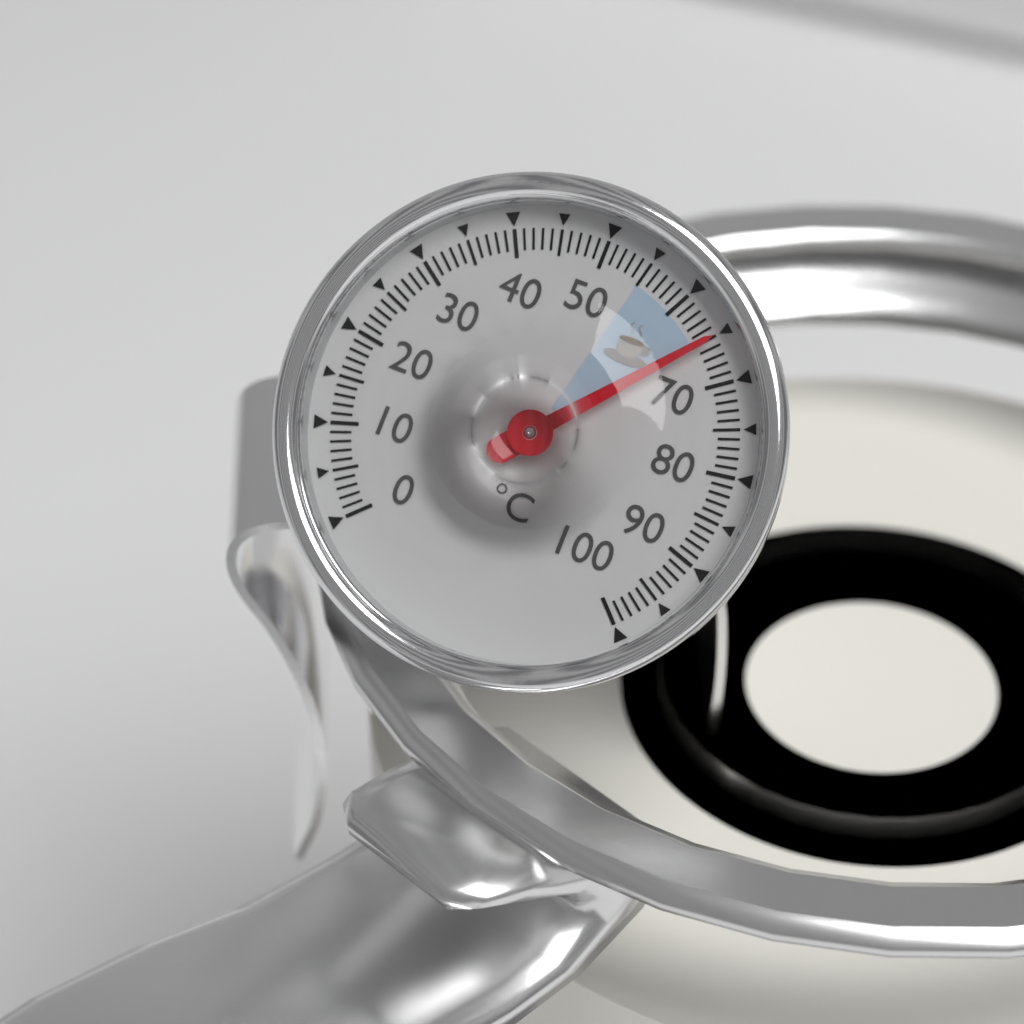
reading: 65 °C
